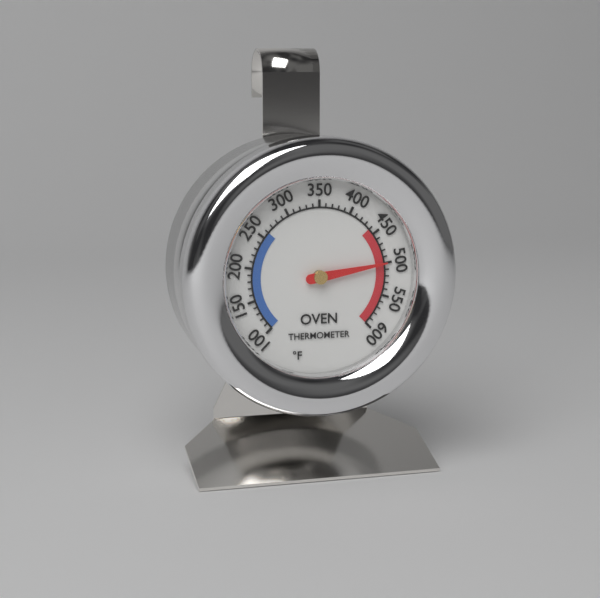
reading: 500 °F
